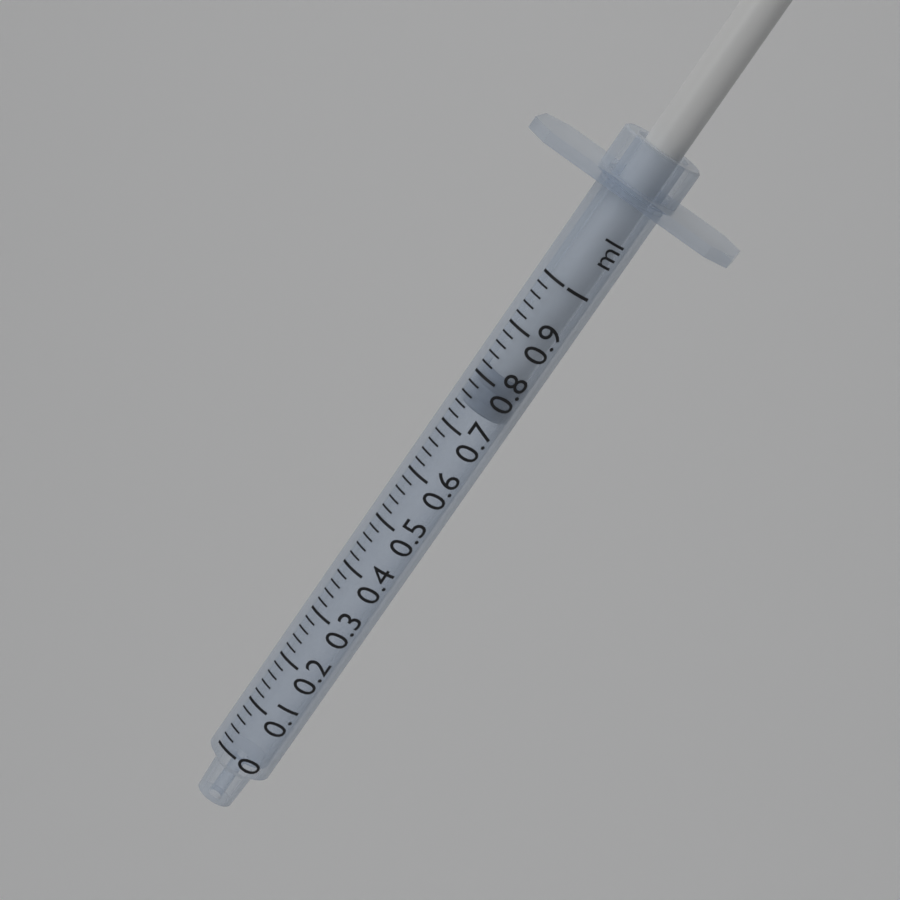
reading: 0.74 ml
